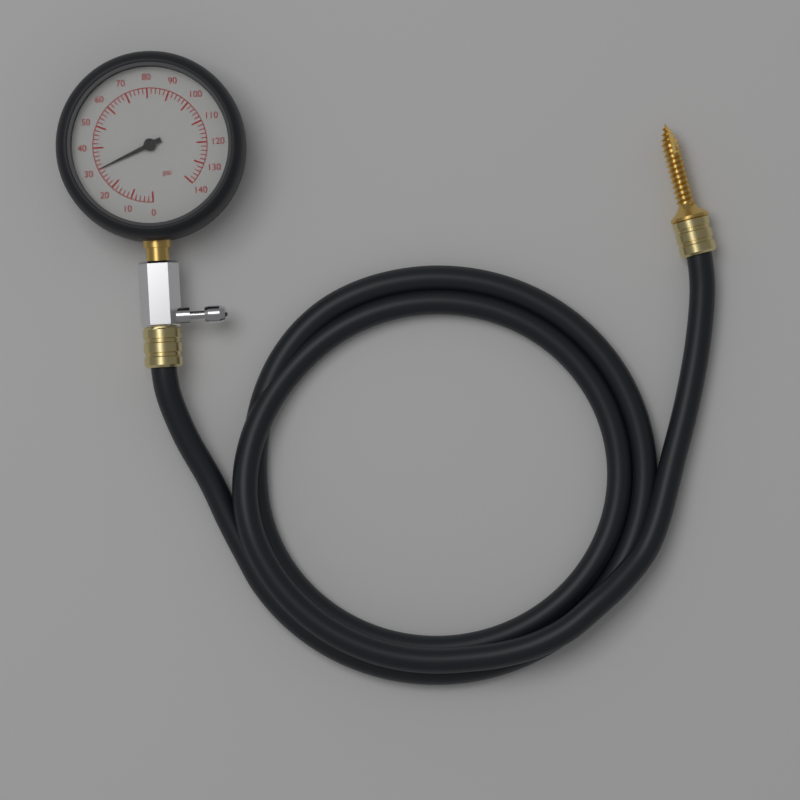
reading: 30 psi
